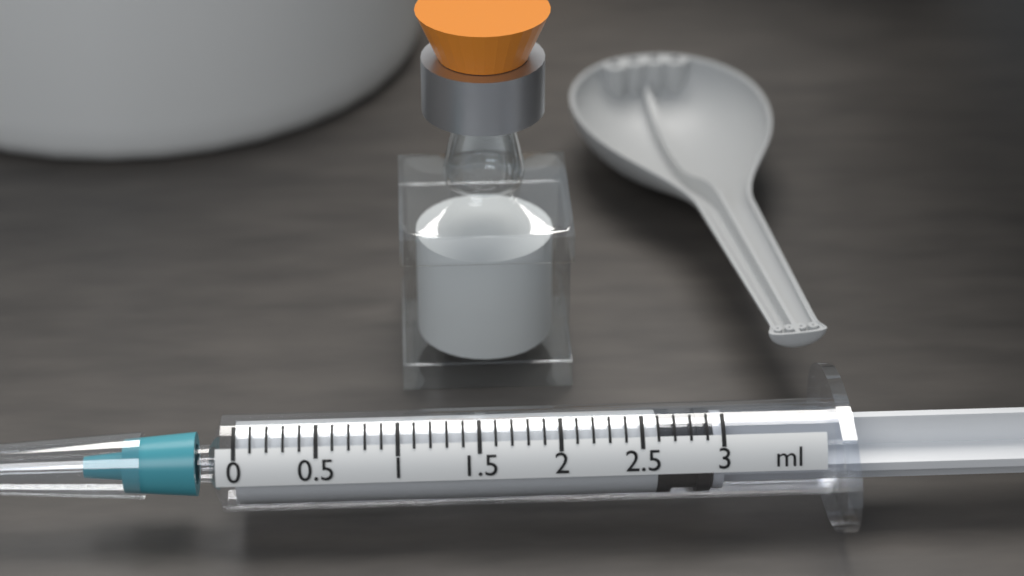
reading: 2.6 ml
